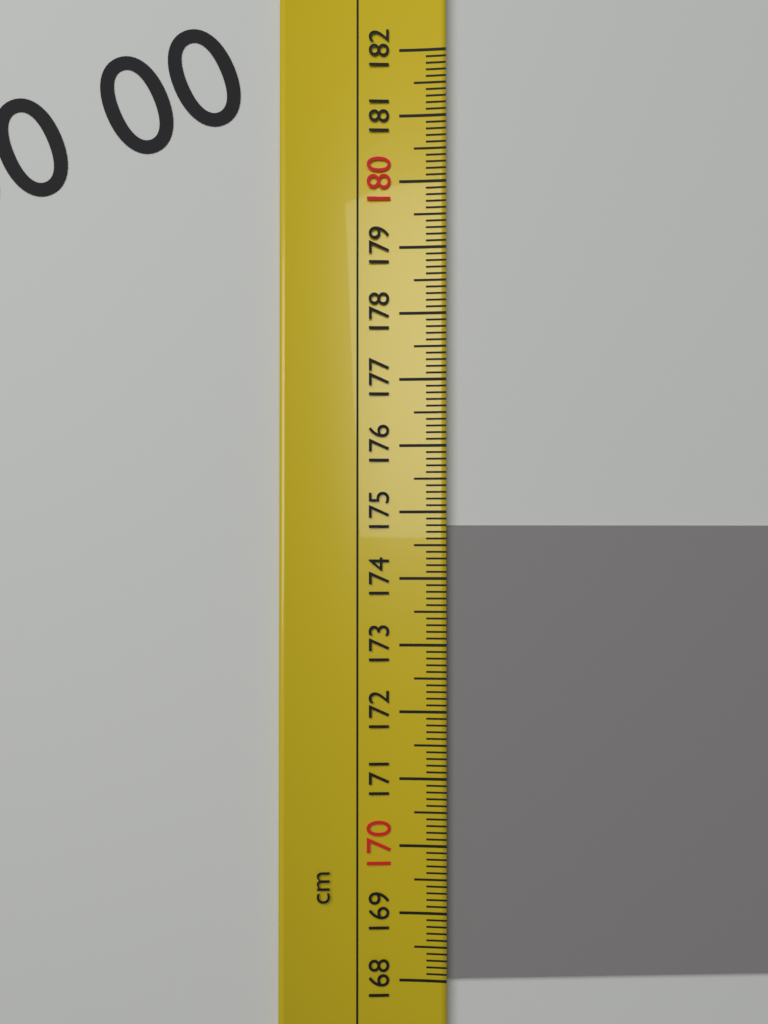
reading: 174.8 cm
